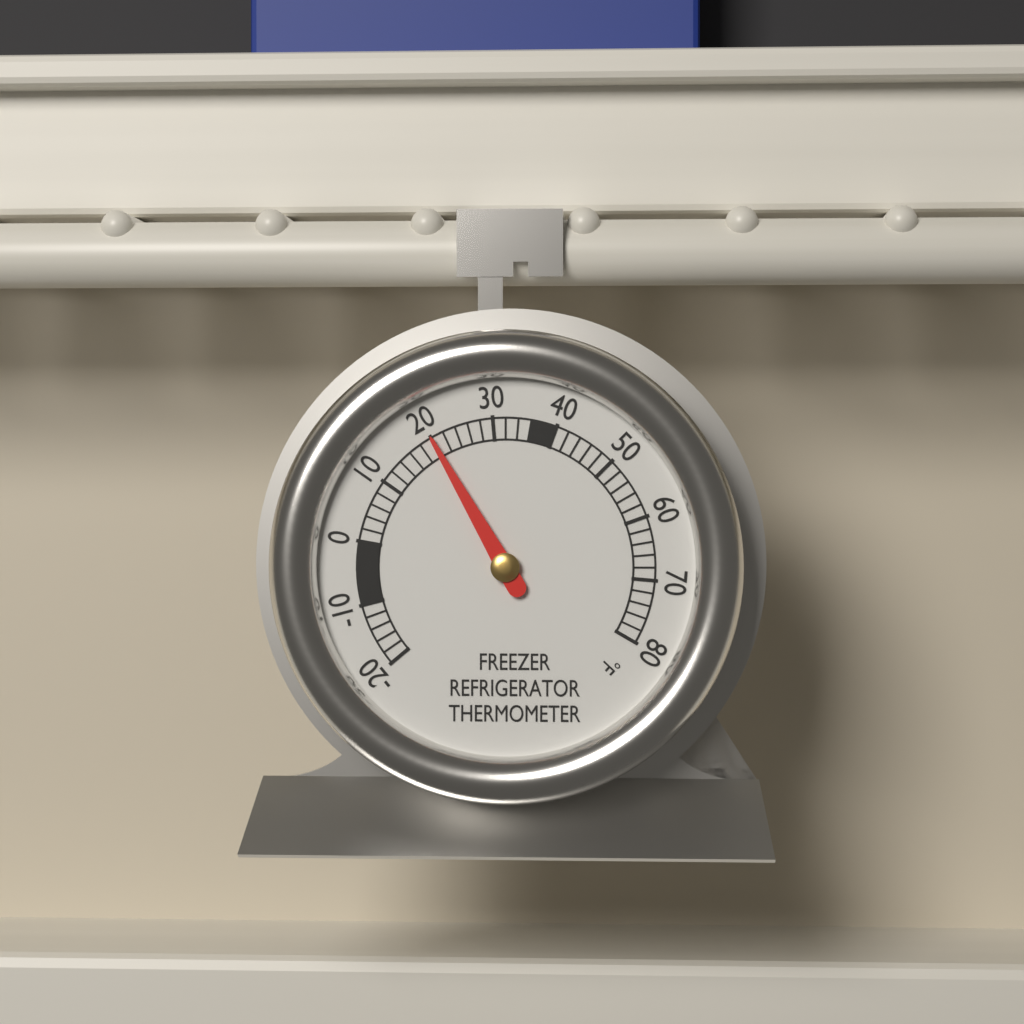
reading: 20 °F
